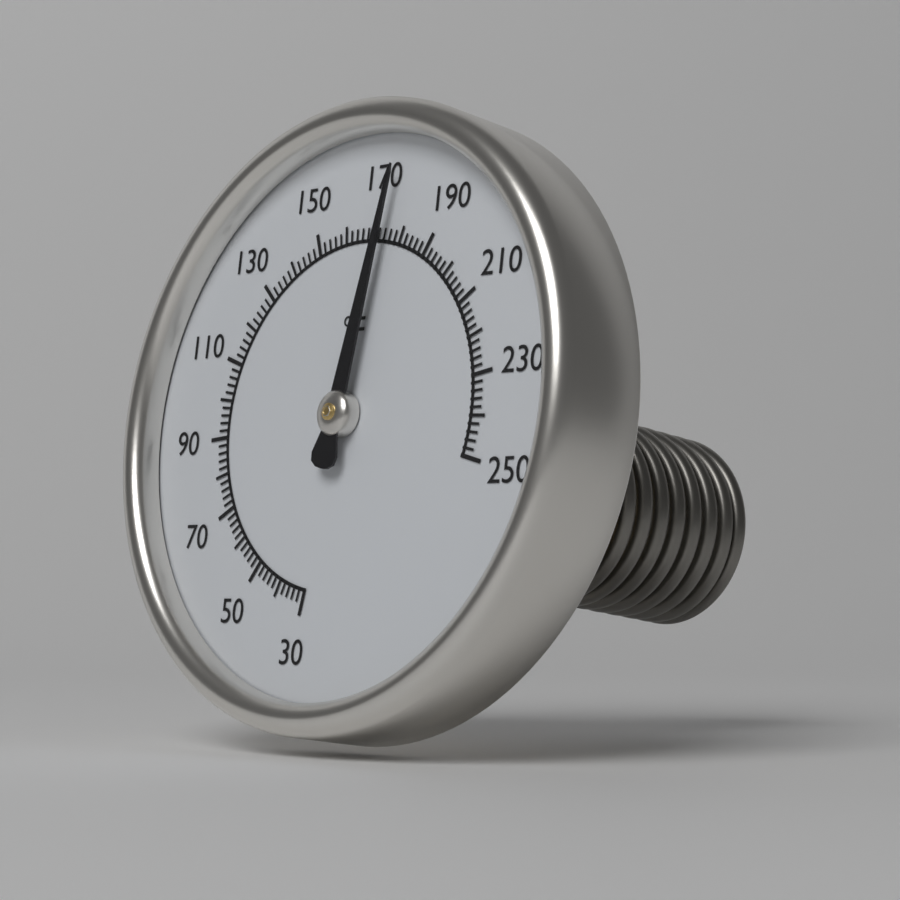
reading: 174 °F
